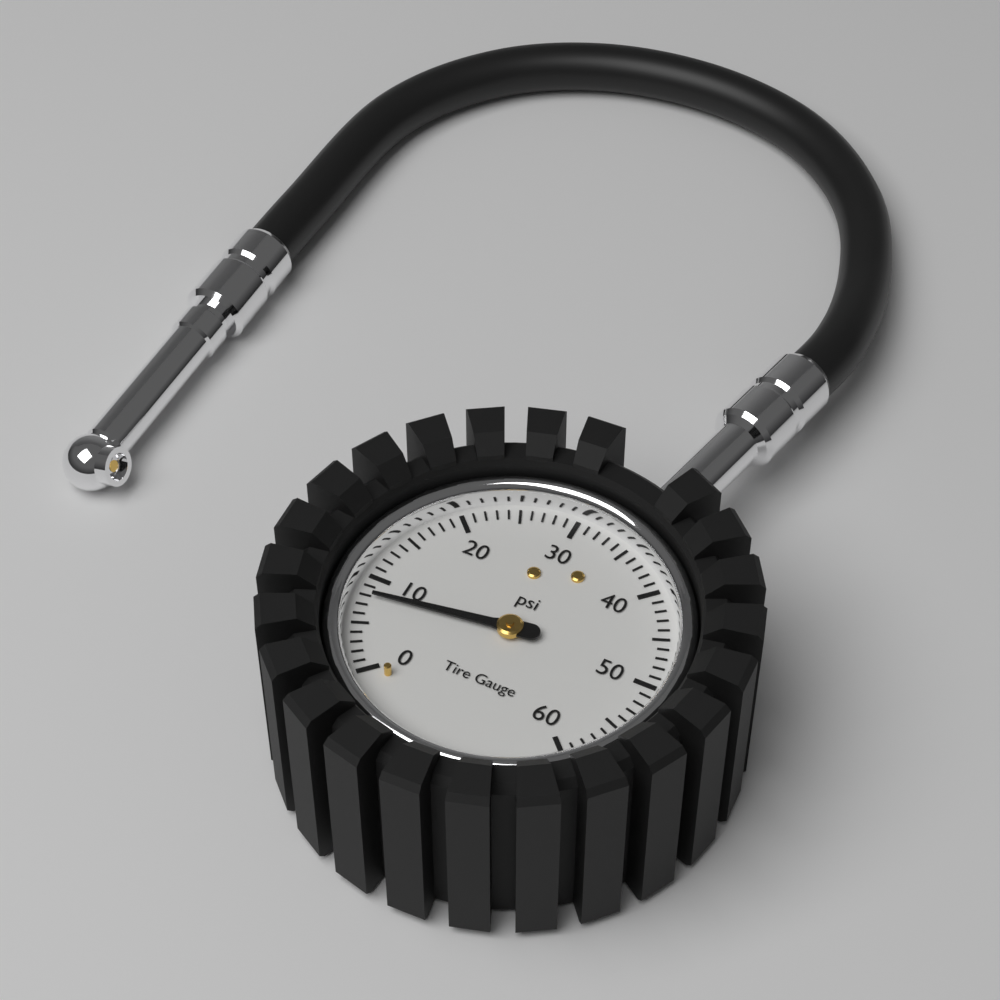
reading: 8 psi
